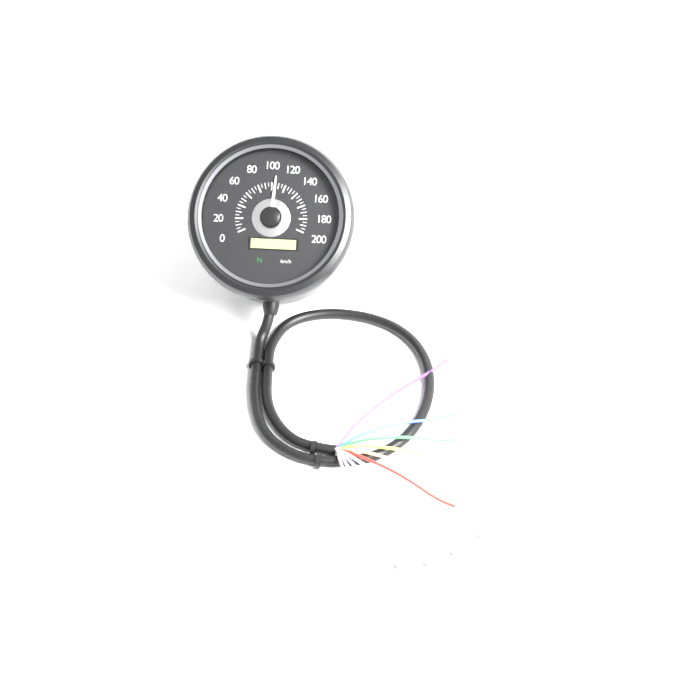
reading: 105 km/h
